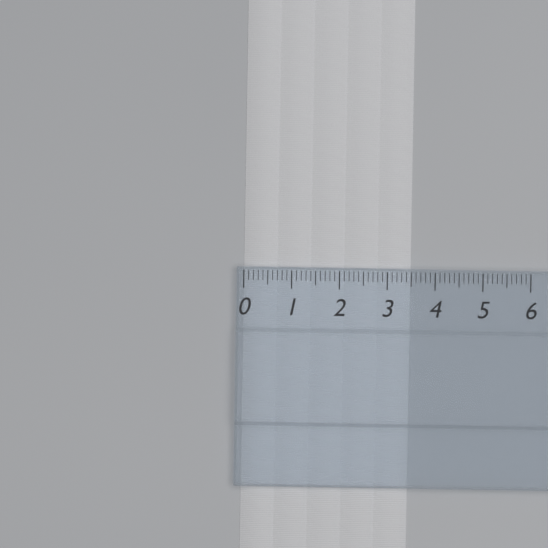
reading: 3.5 (no unit)
